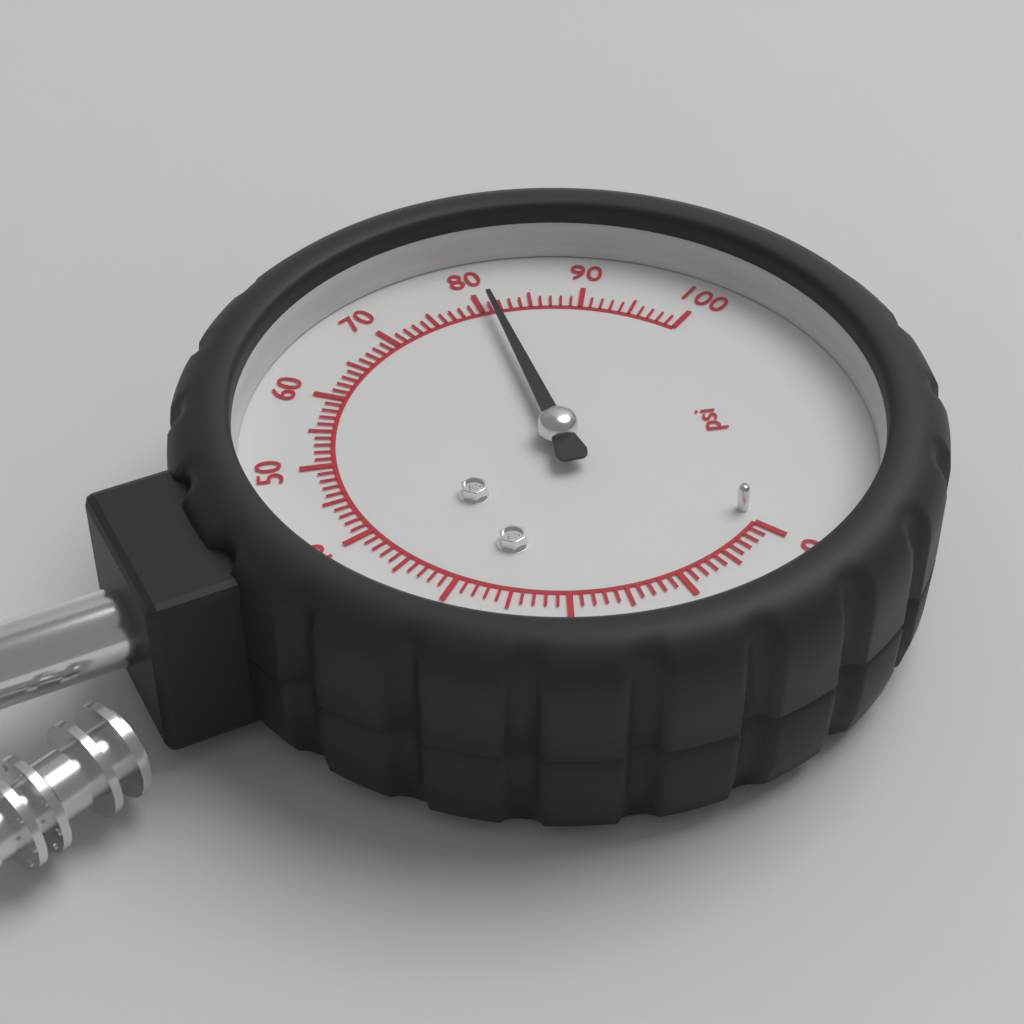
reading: 81 psi
